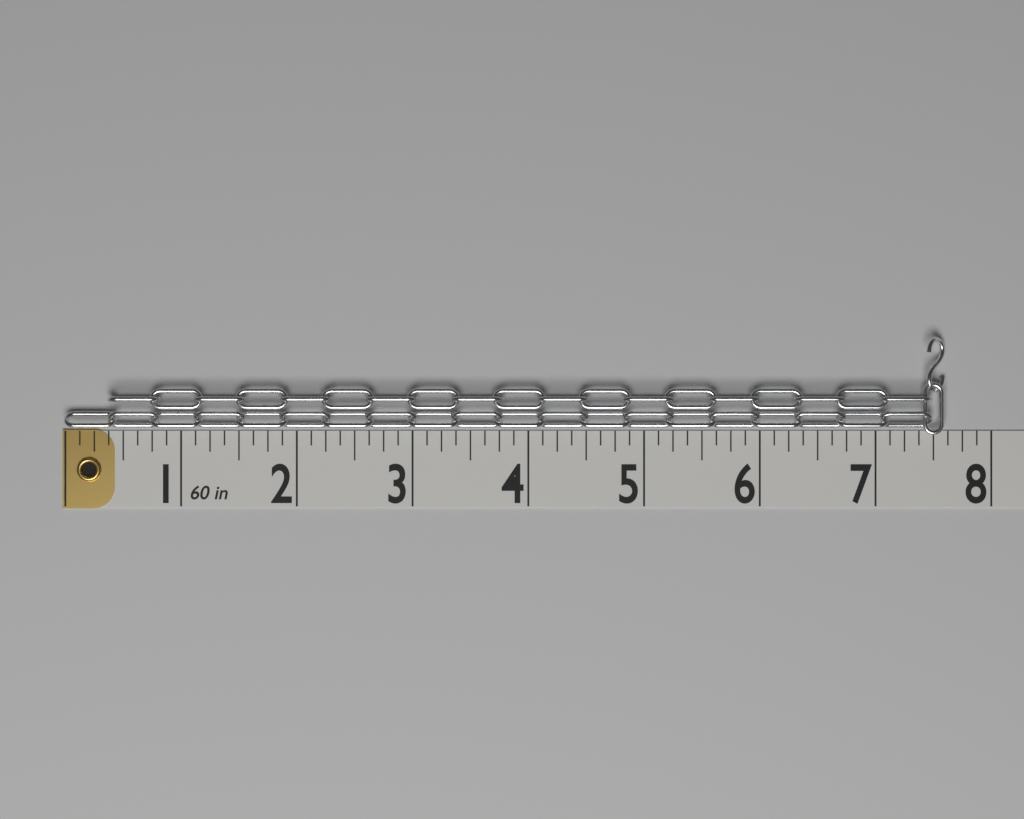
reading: 7.600 in
